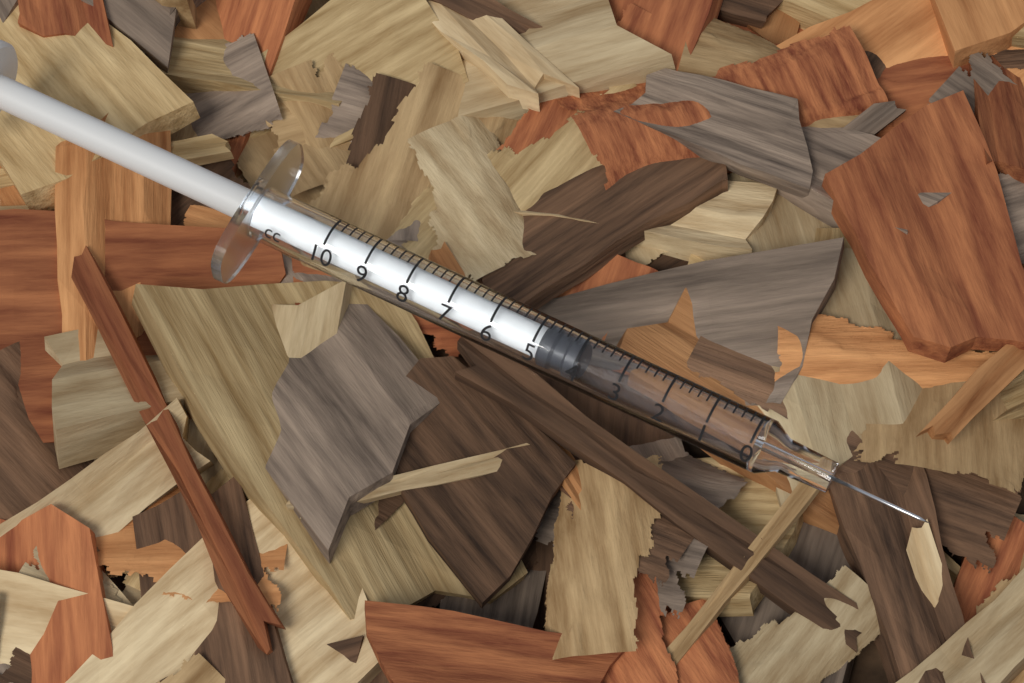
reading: 4.0 cc
